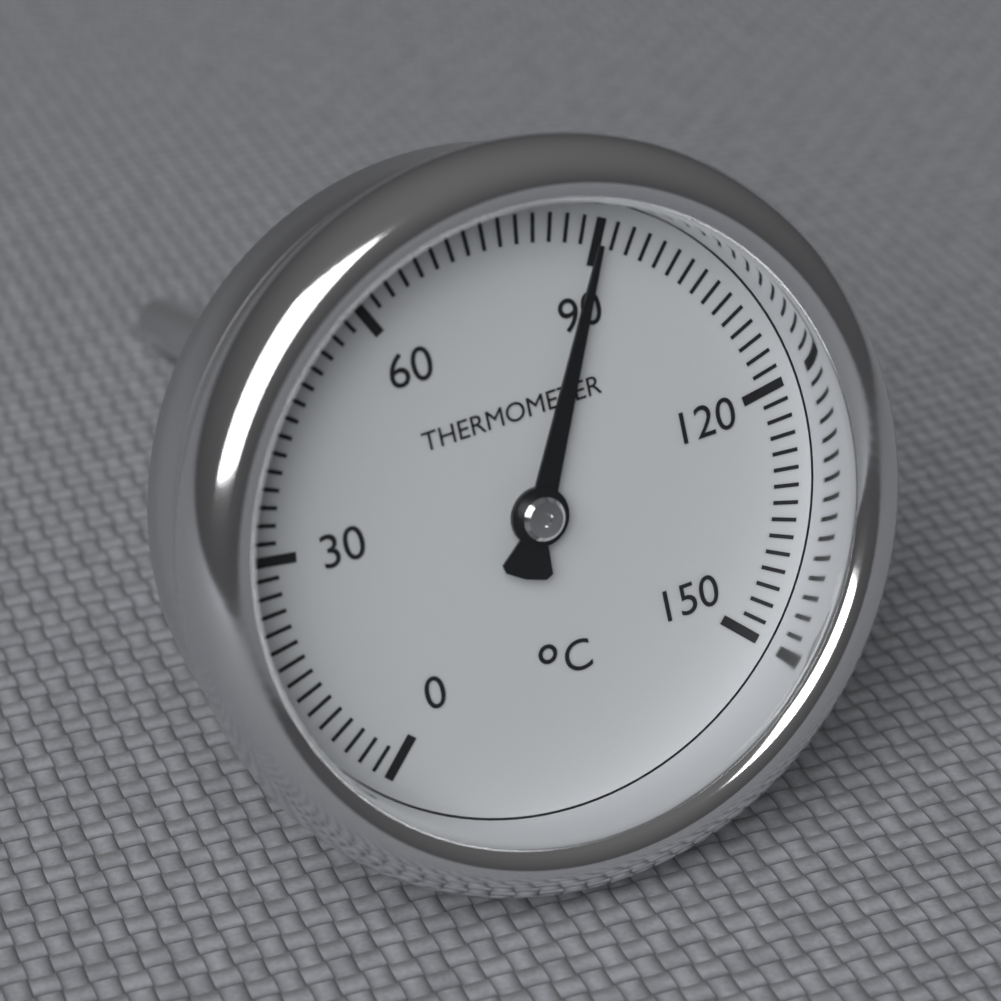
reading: 90 °C
